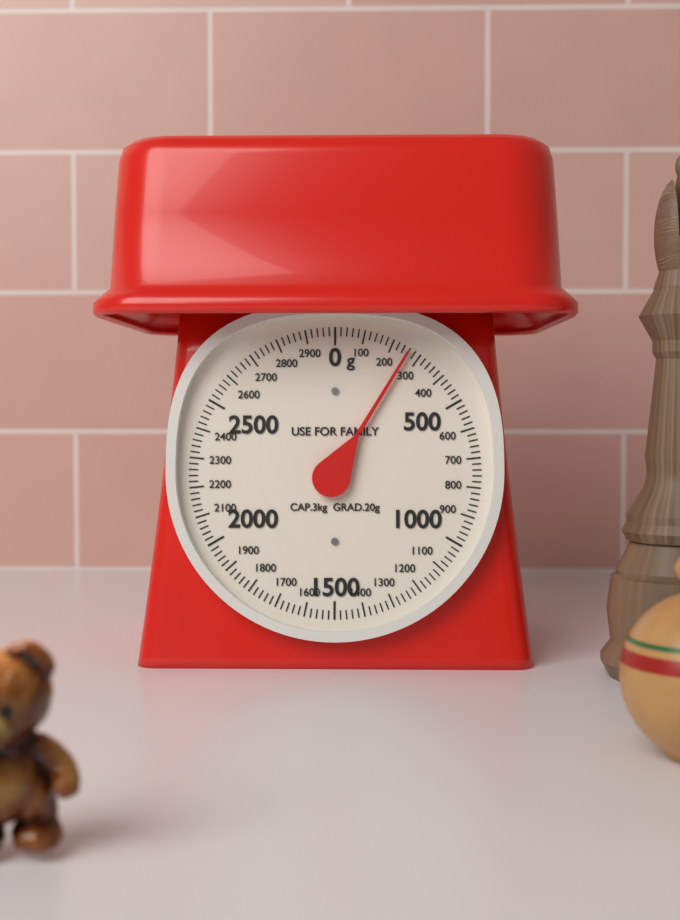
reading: 260 g
